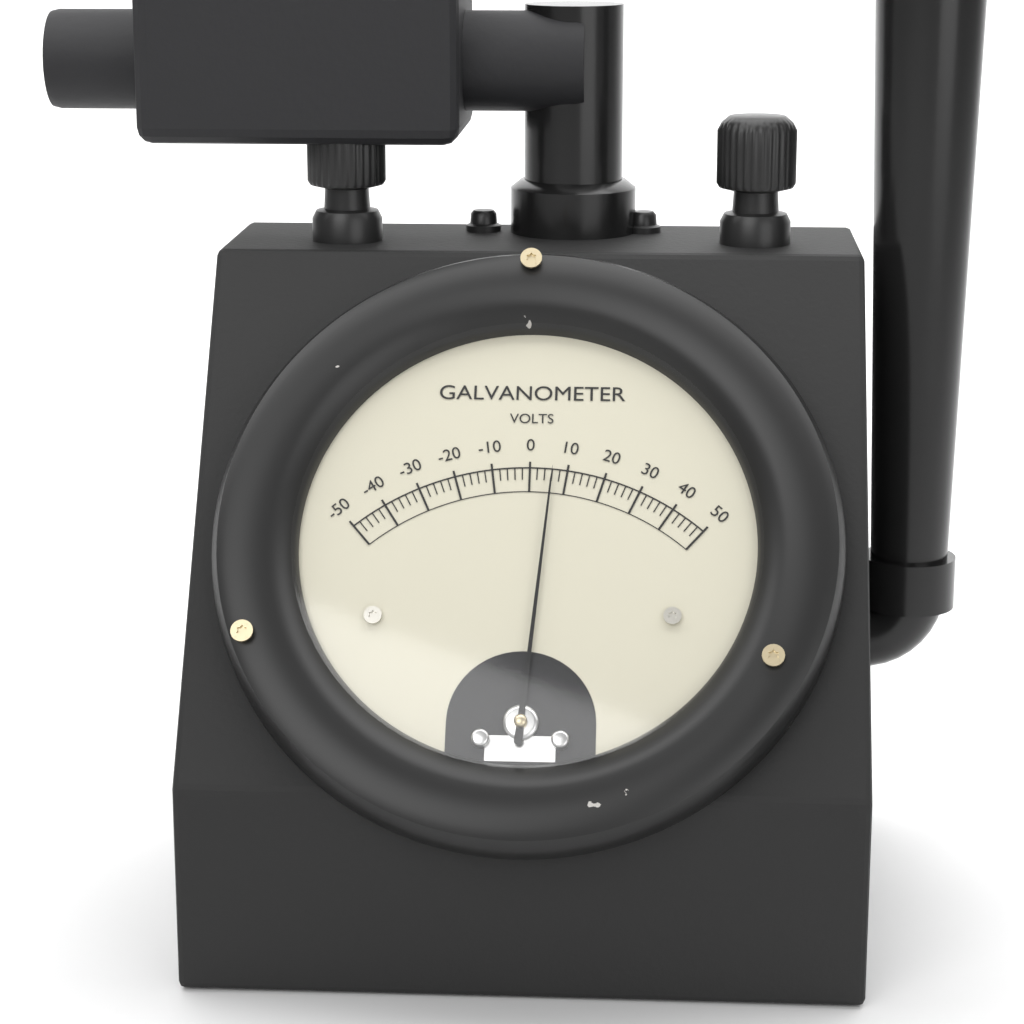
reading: 6 V
